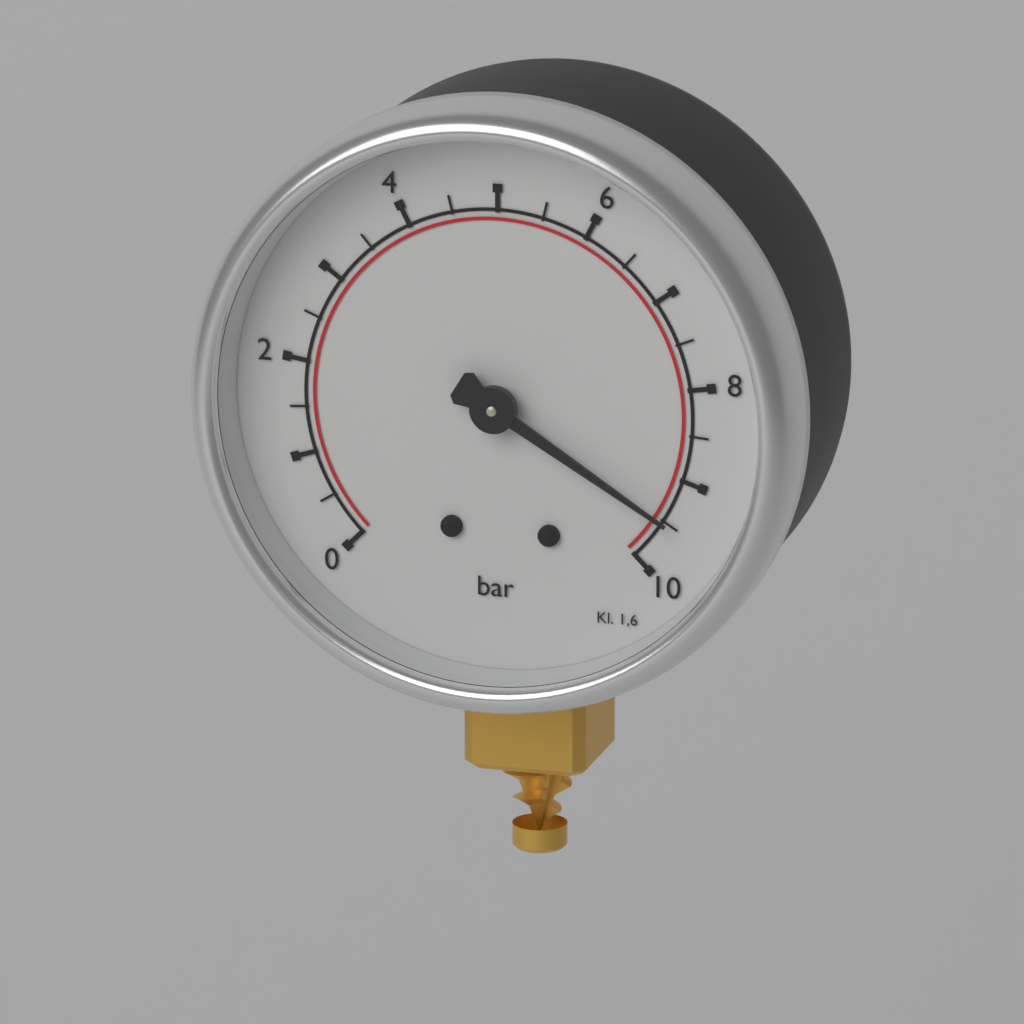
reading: 9.5 bar
